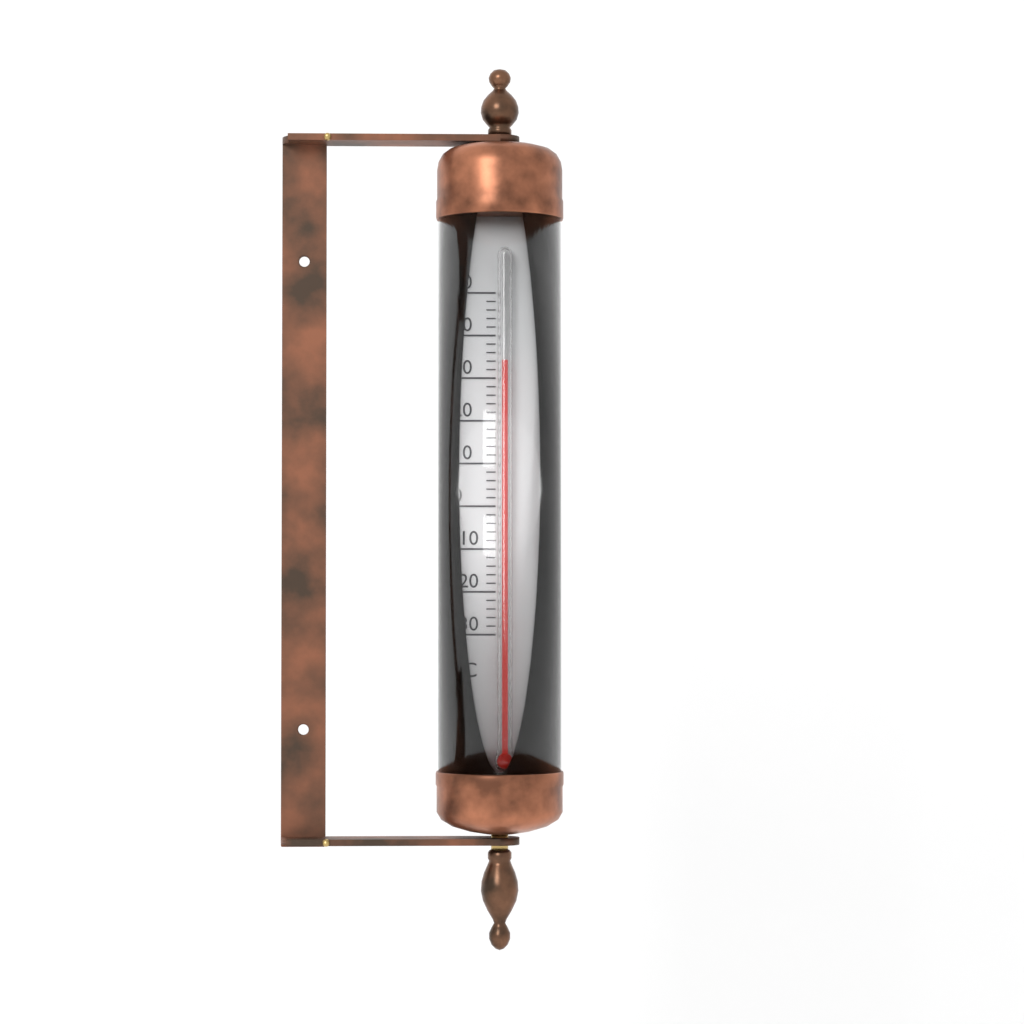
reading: 34 °C
